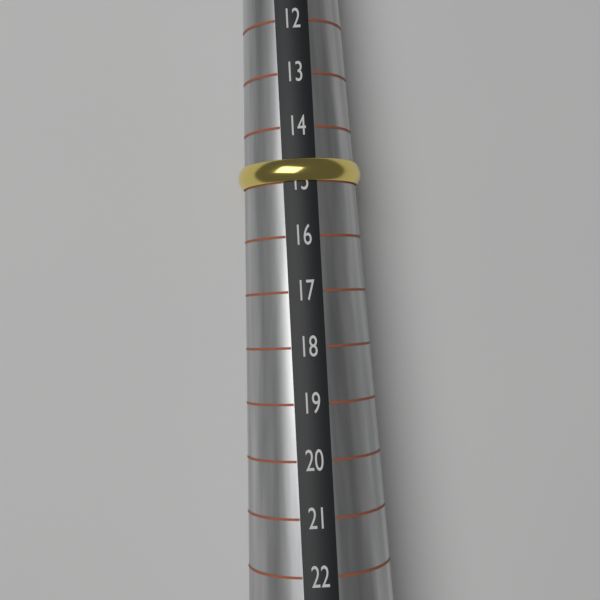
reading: 15 (no unit)
